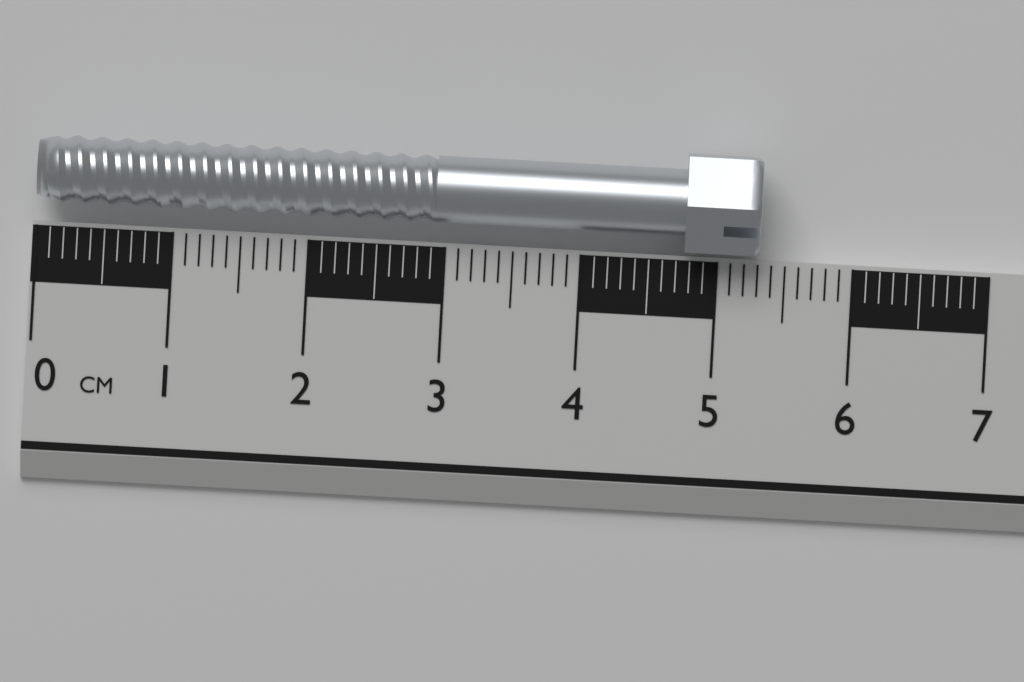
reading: 5.3 cm
